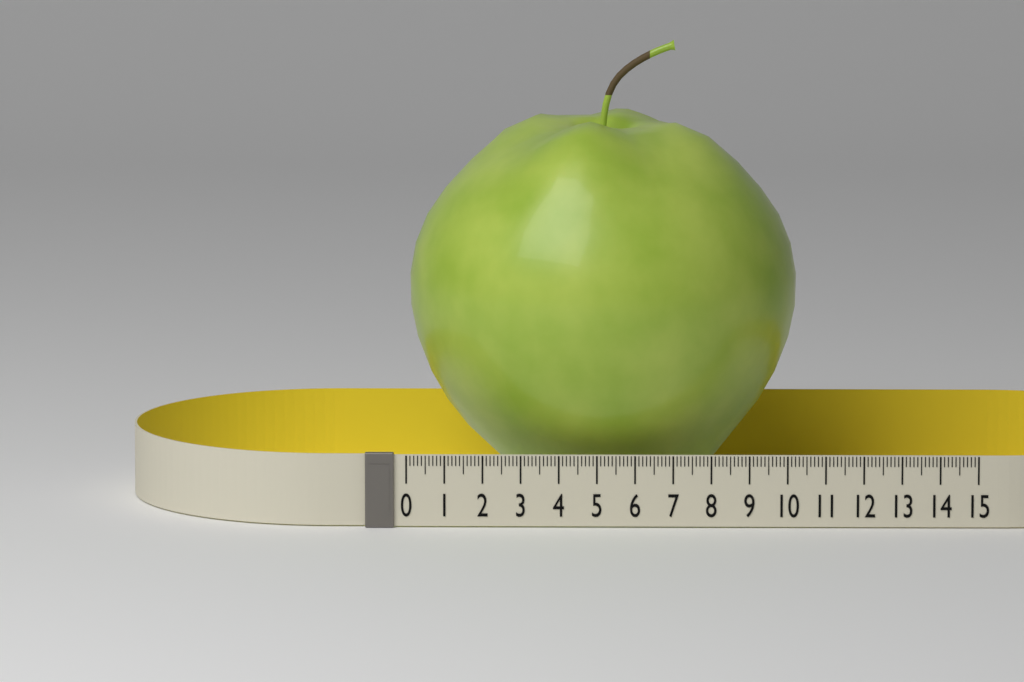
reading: 10.3 (no unit)
